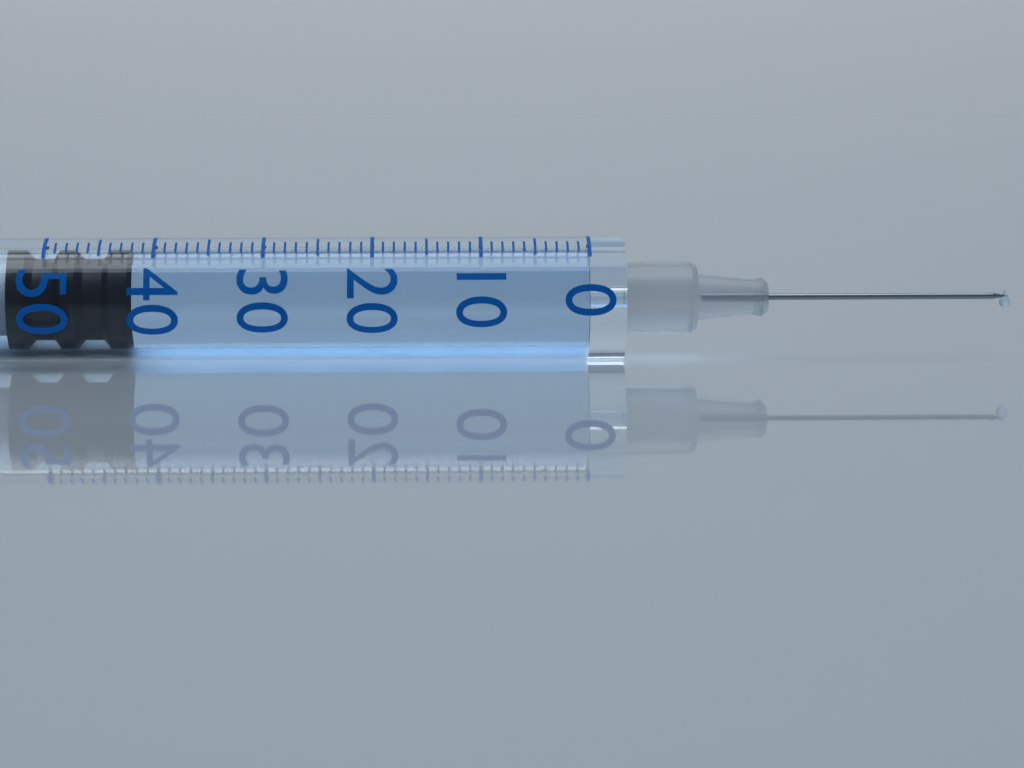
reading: 42 (no unit)
